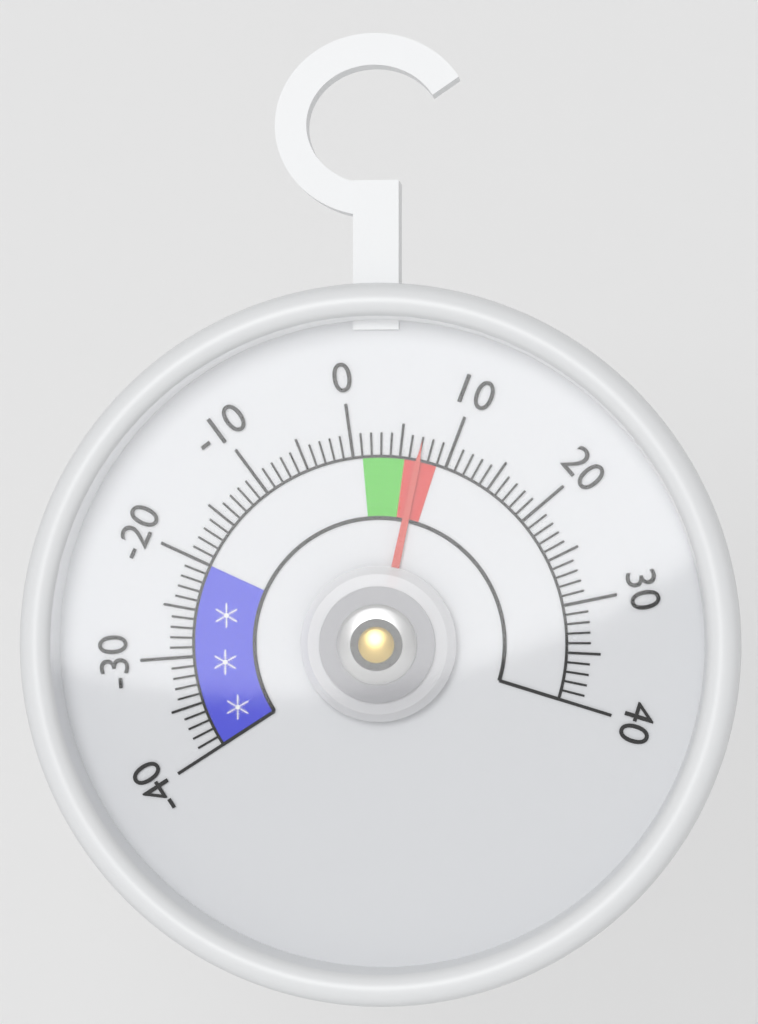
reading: 7 (no unit)
